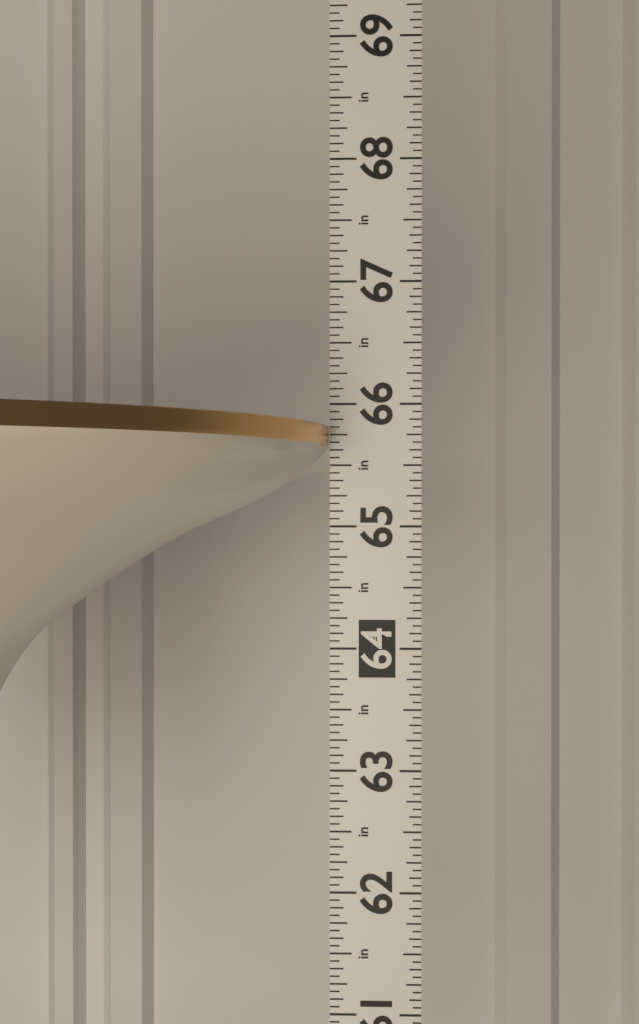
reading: 65.8125 in
